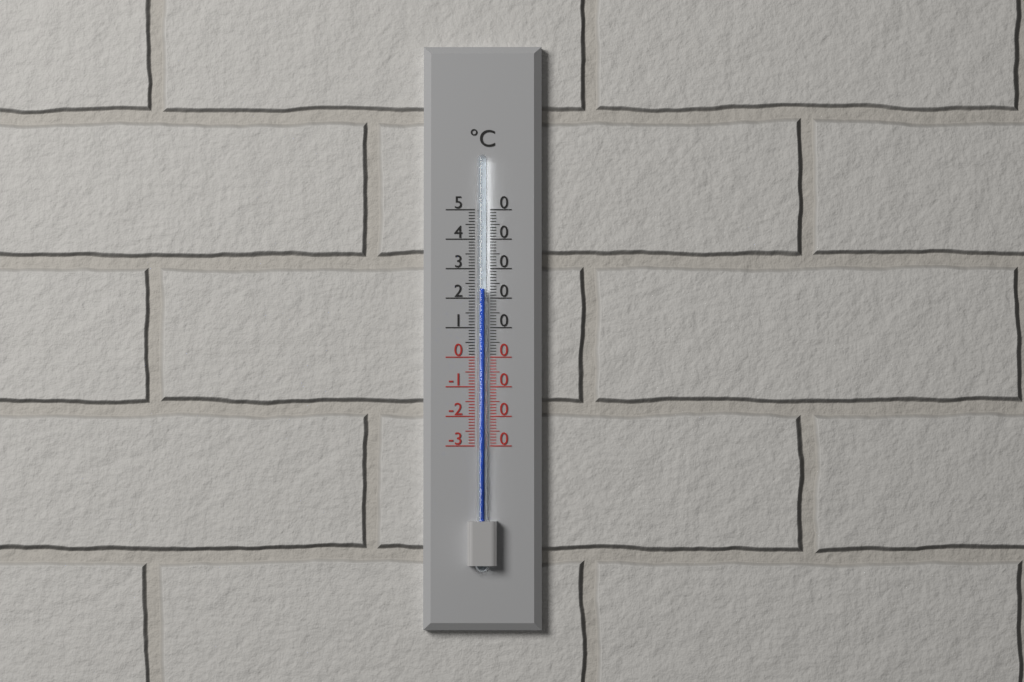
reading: 23 °C
